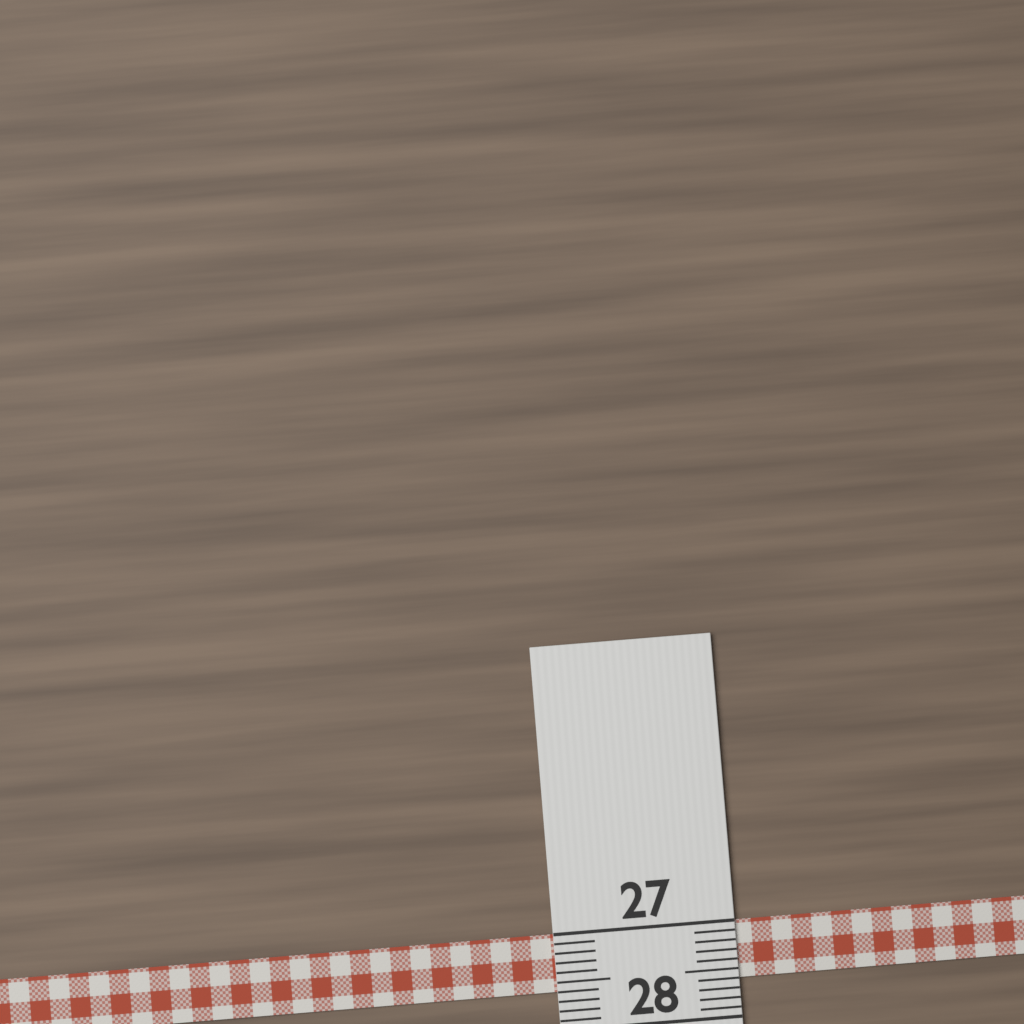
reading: 27.6 (no unit)
